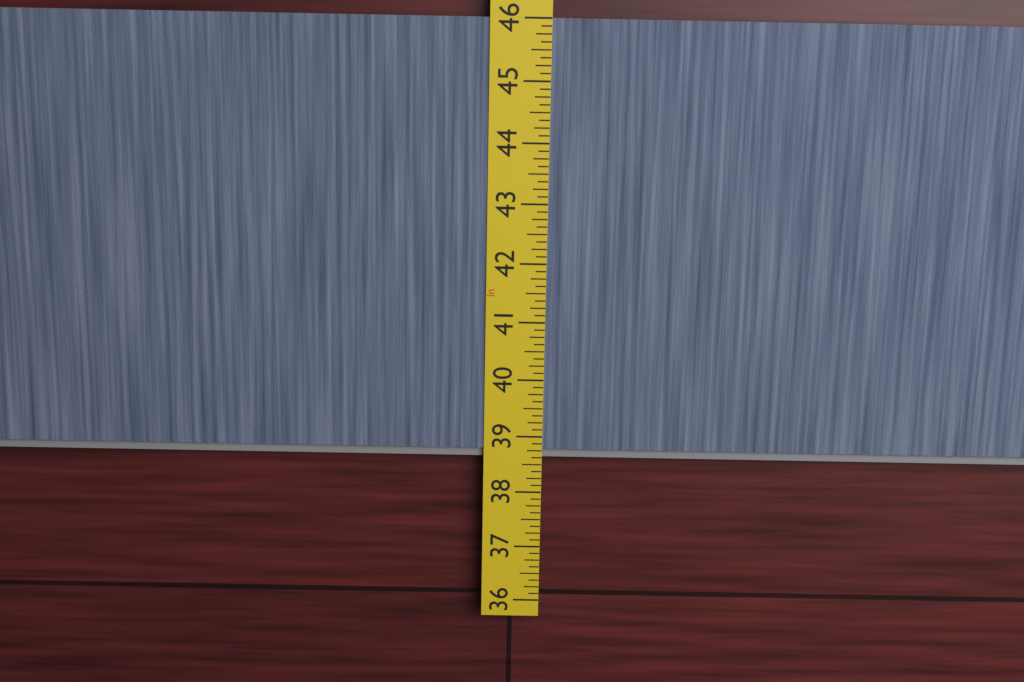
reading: 38.625 in
